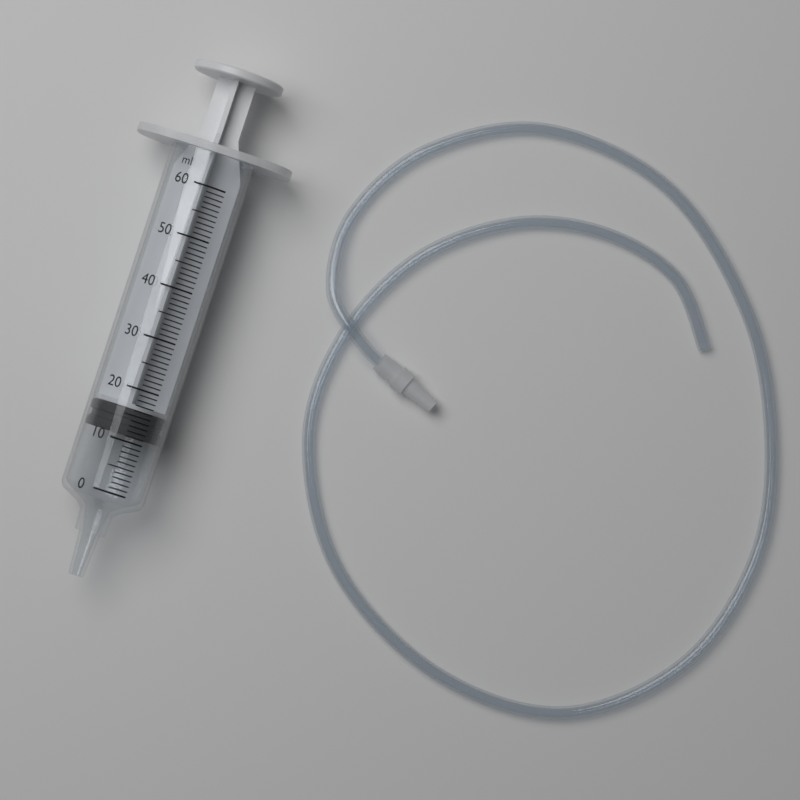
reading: 11 ml
